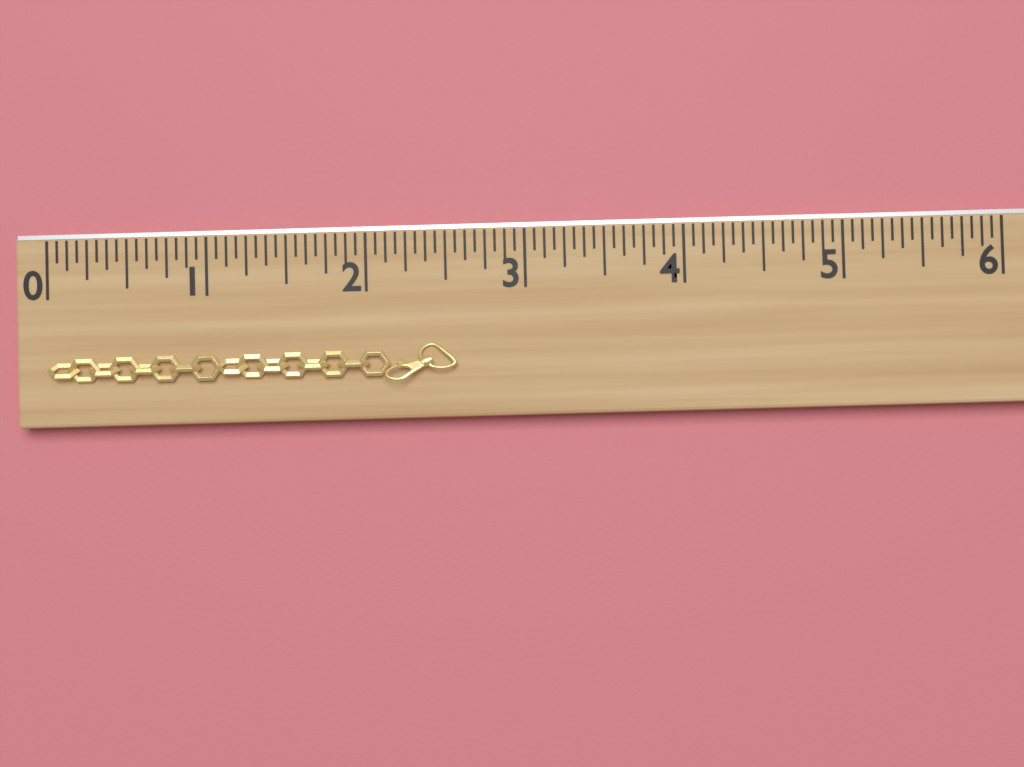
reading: 2.5625 (no unit)
